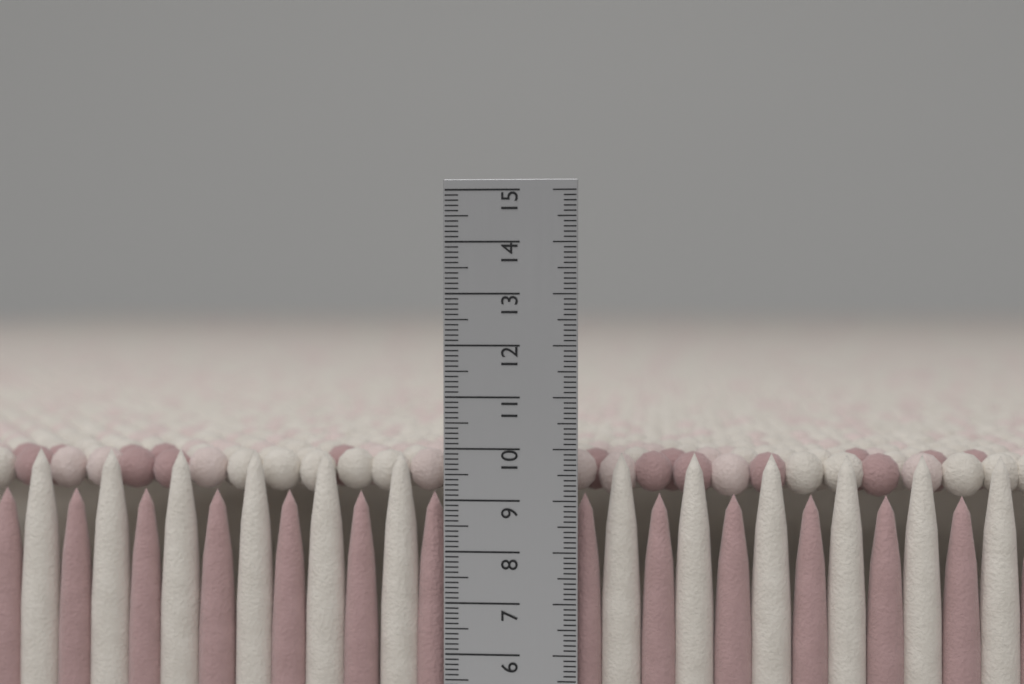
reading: 9.9 cm
